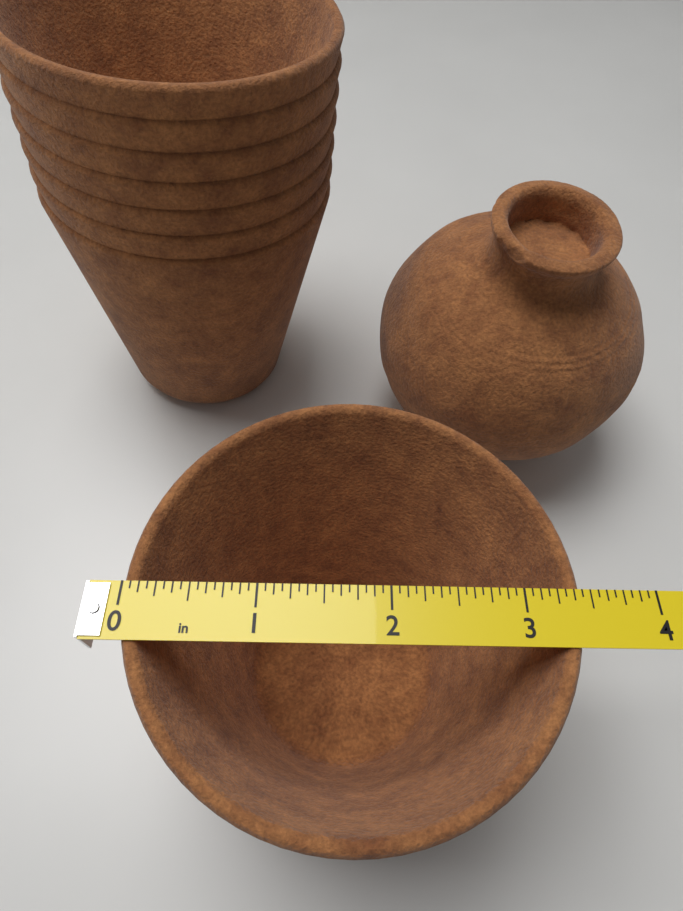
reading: 3.4375 in
